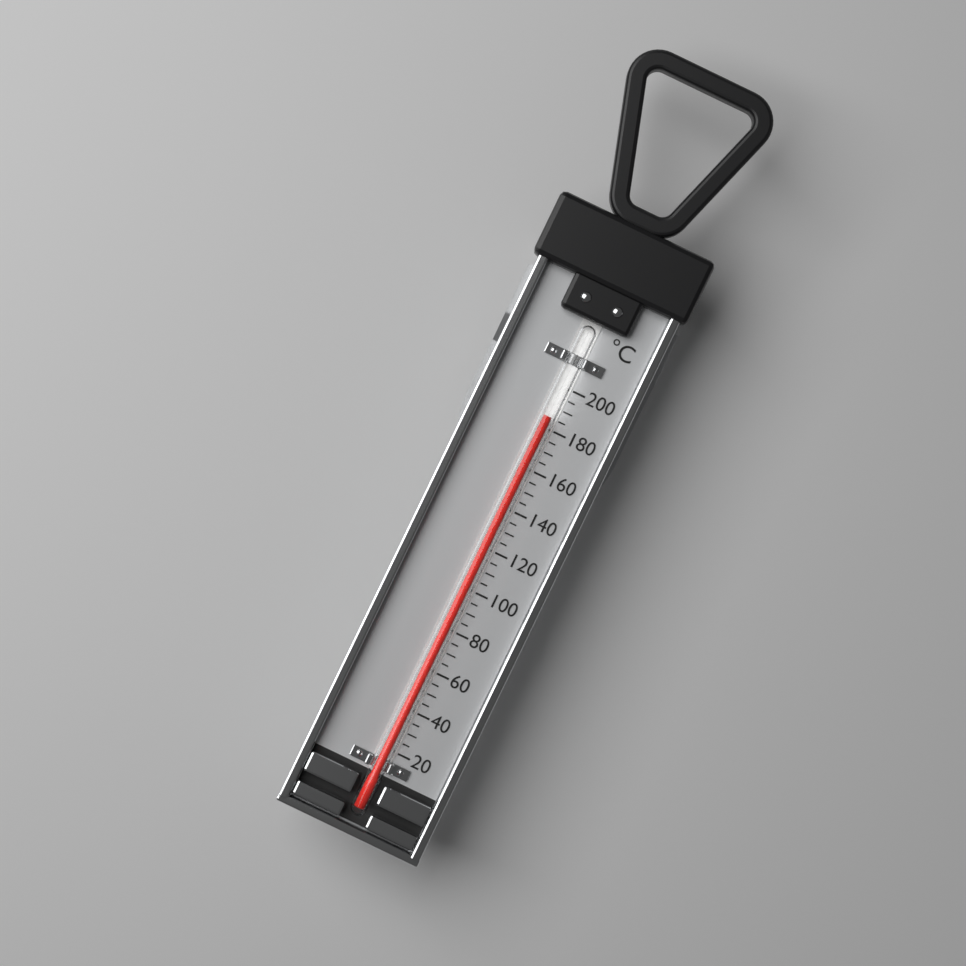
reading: 185 °C
